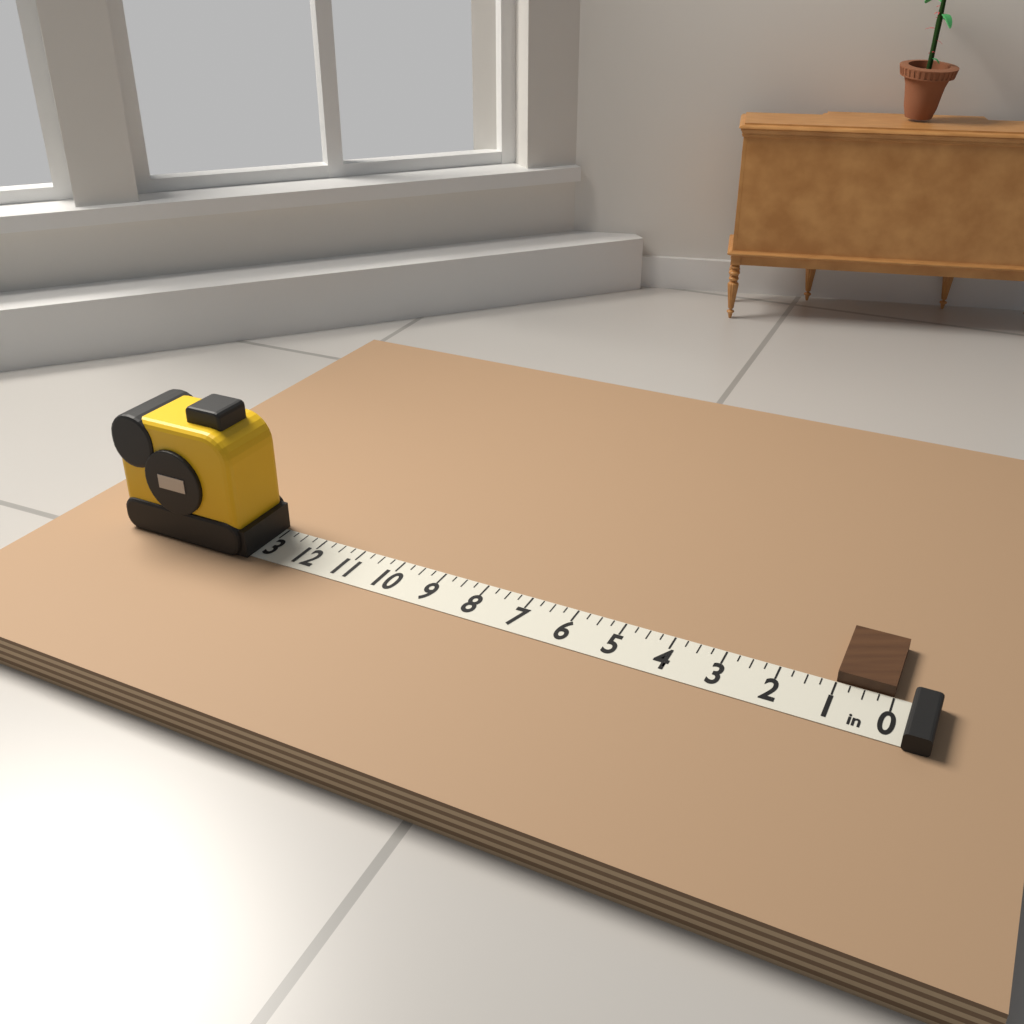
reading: 1.00 in
